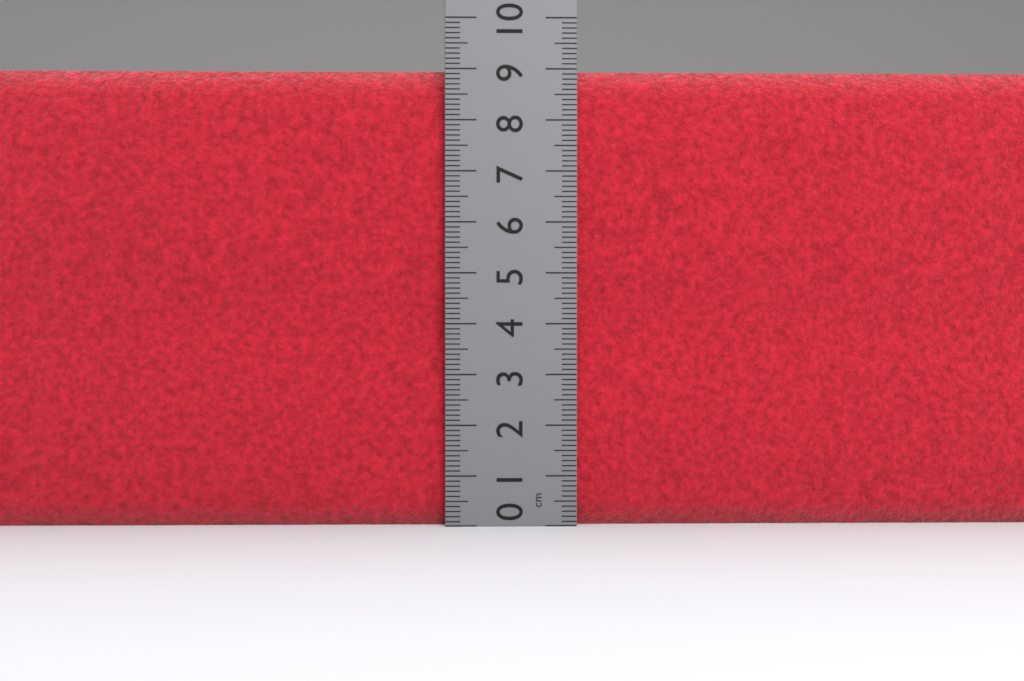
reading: 9.0 cm
